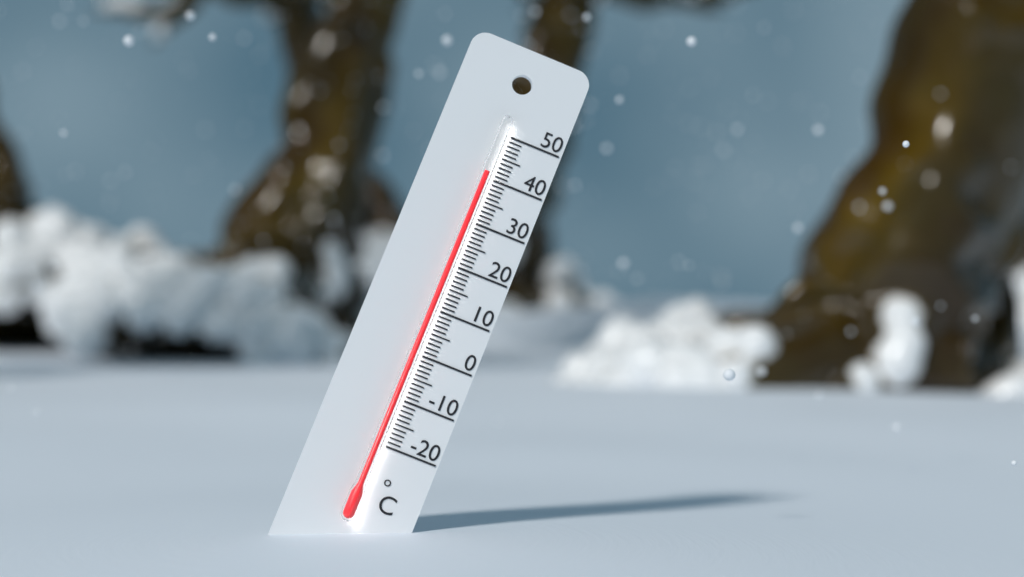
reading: 41 °C
